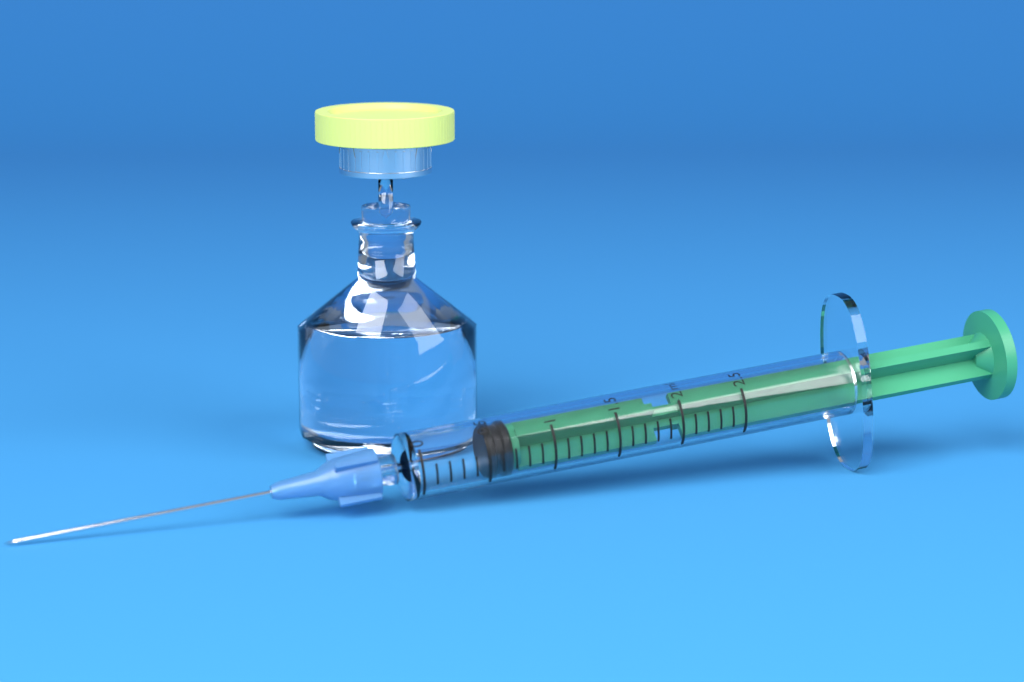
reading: 0.5 ml
